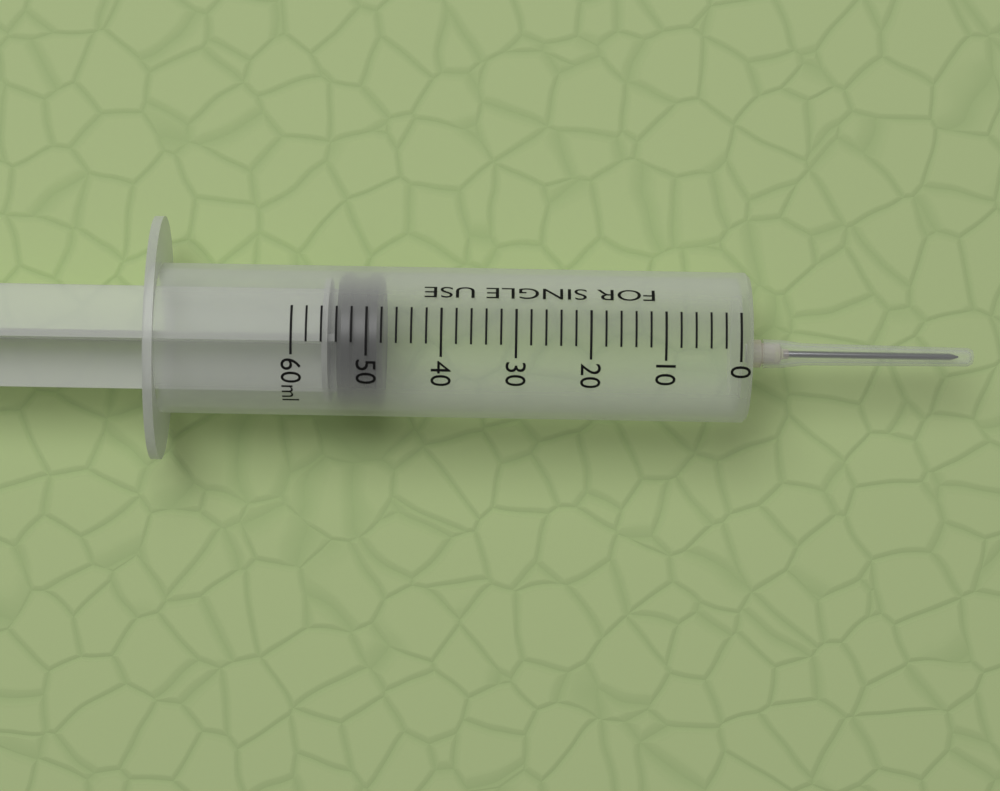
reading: 48 ml
